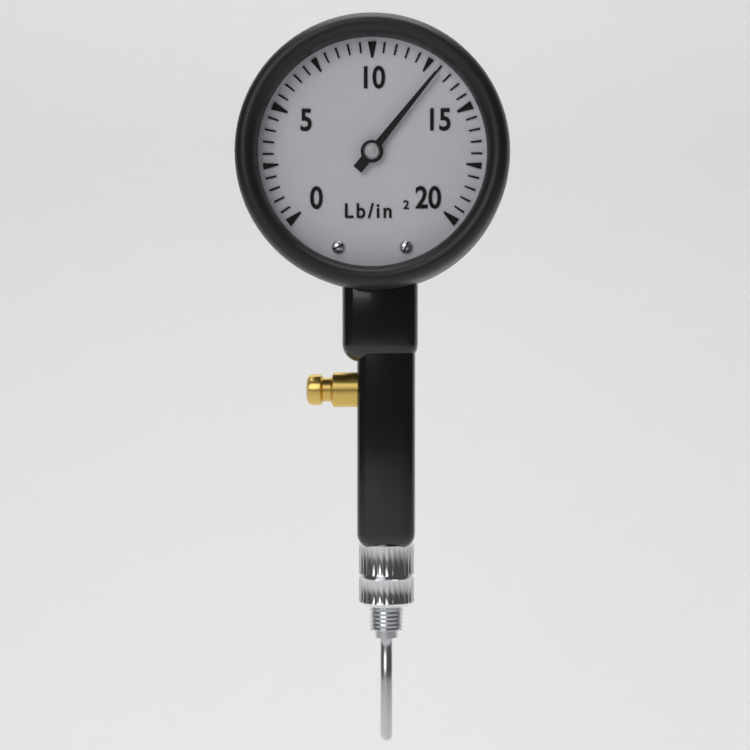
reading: 13.0 lb/in²
